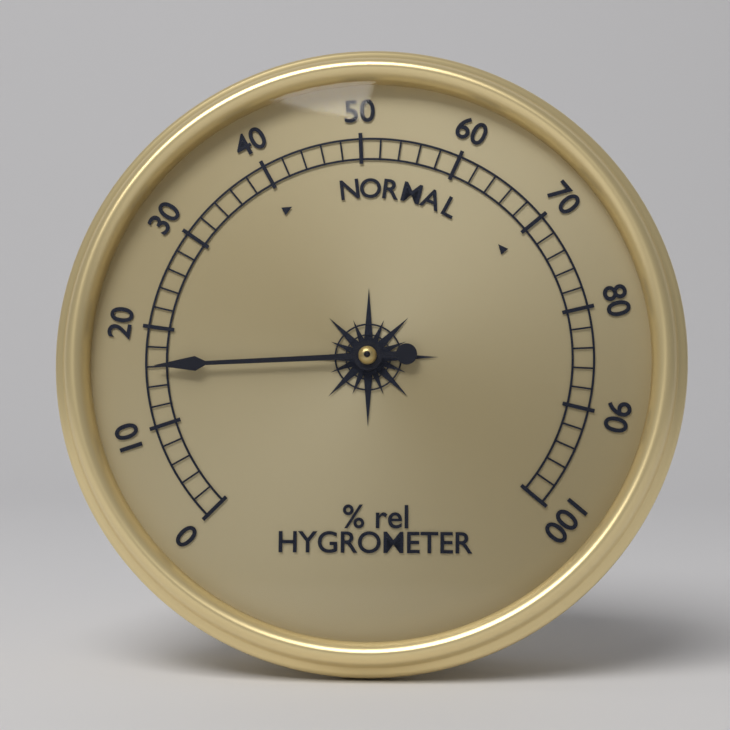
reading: 16 % rel
